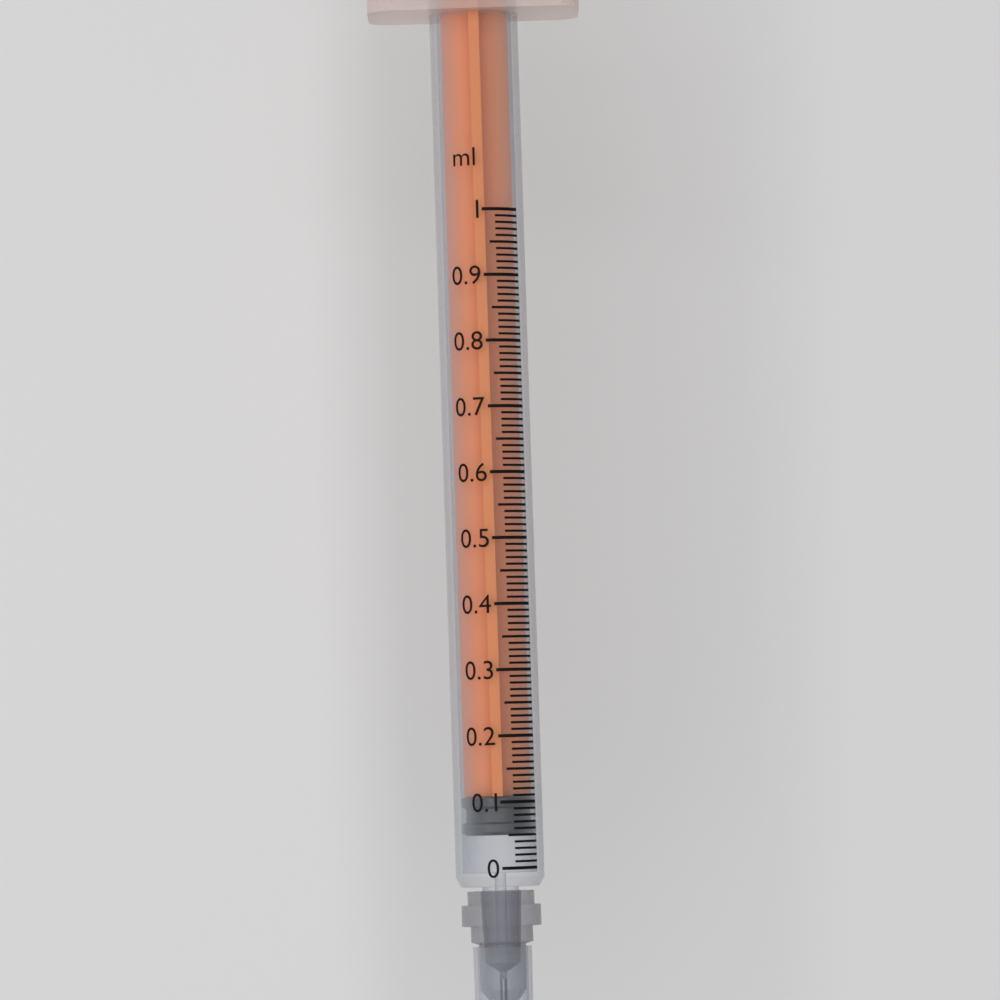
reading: 0.05 ml
